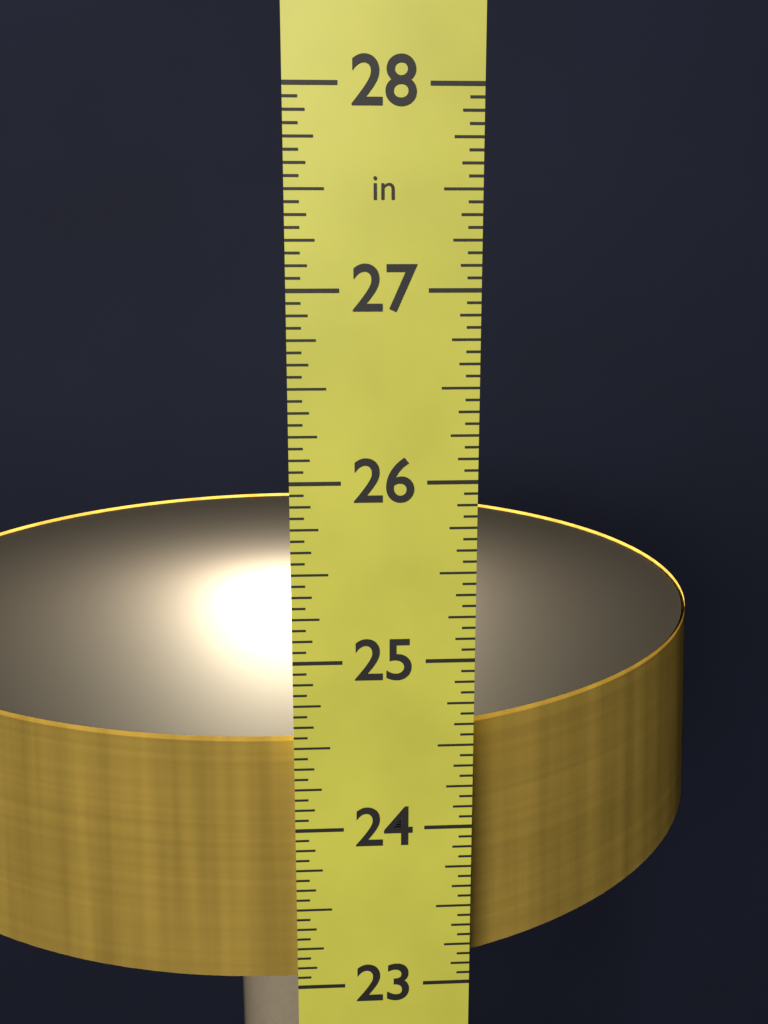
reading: 24.5000 in
